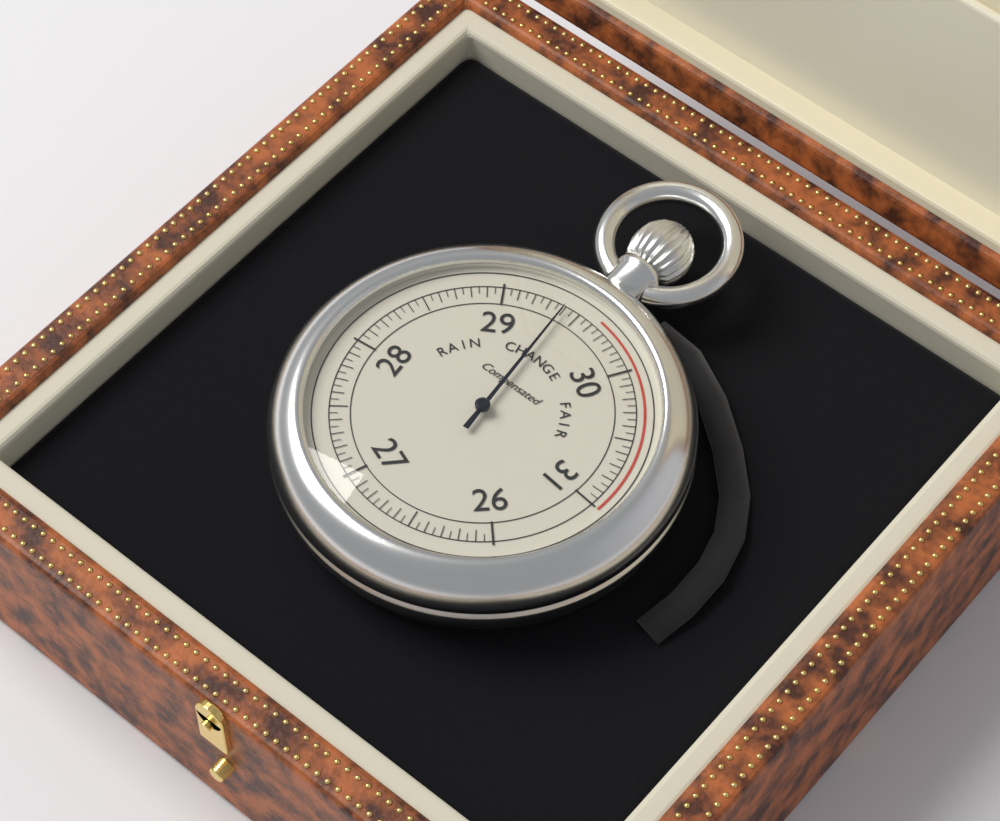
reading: 29.40 (no unit)
